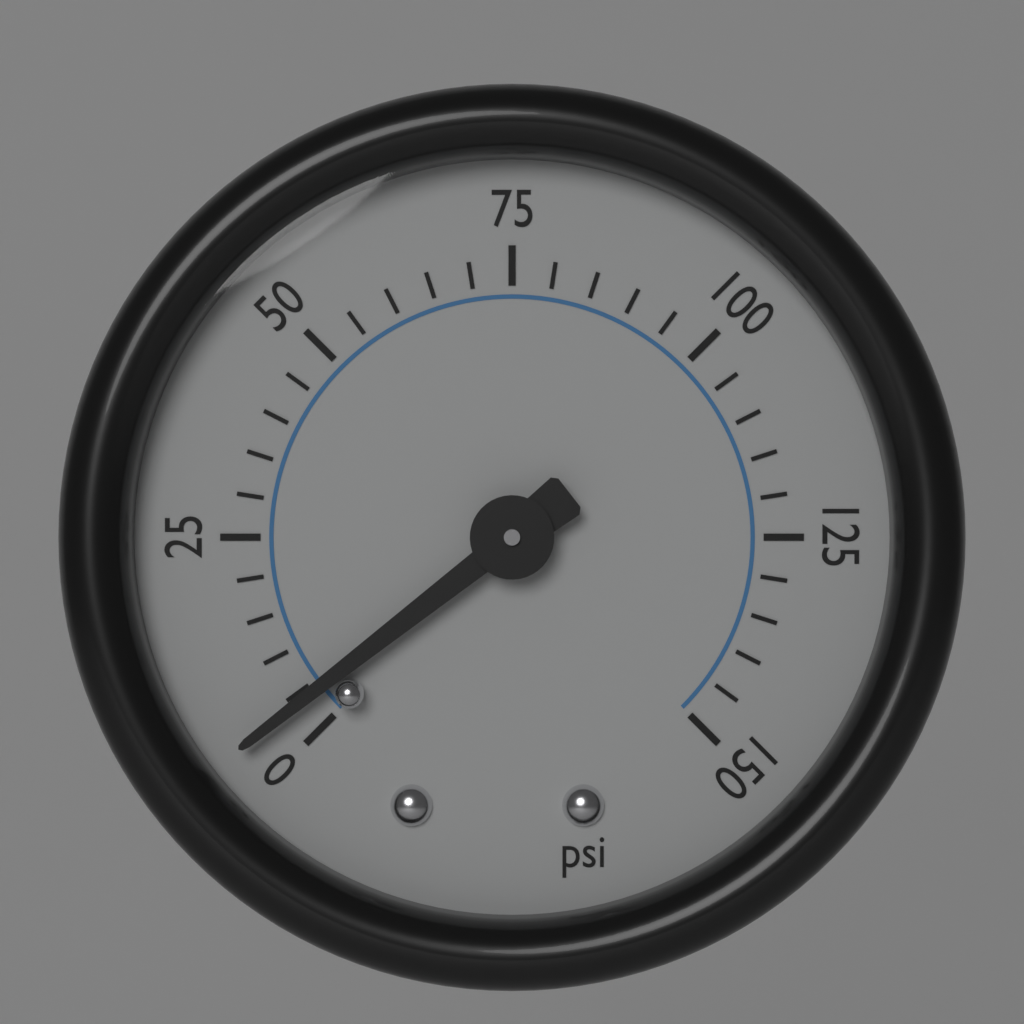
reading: 4 psi
